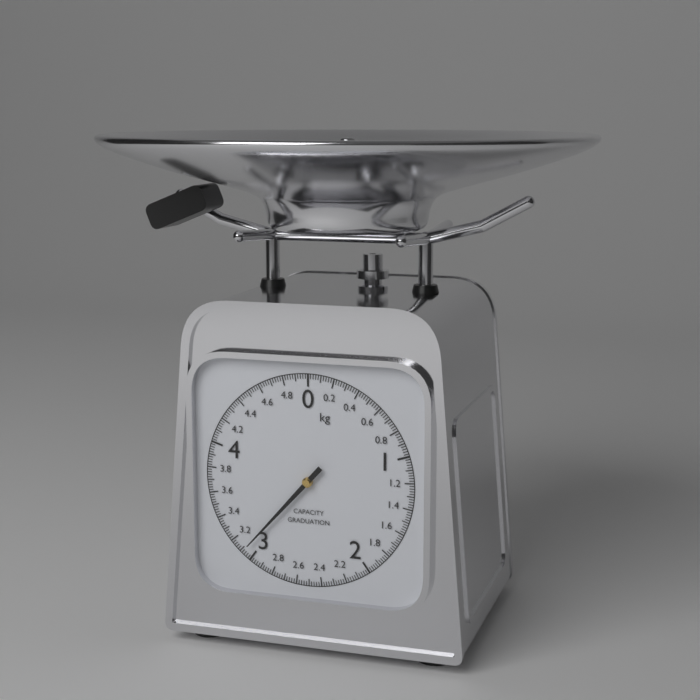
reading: 3.08 kg
